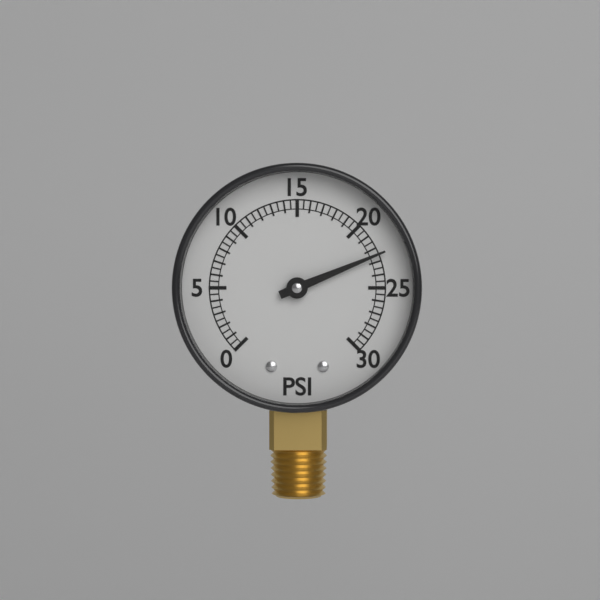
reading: 22.5 psi
